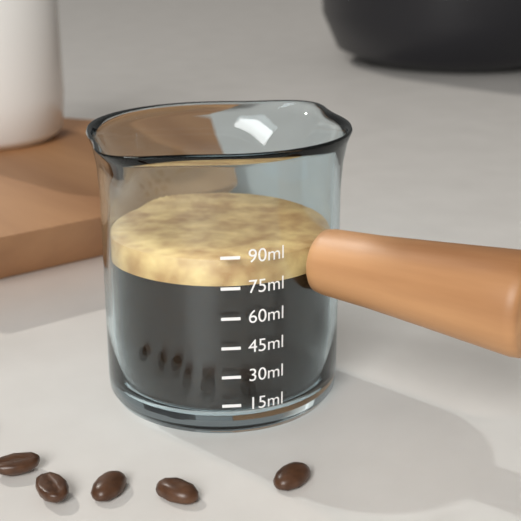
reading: 88 ml
